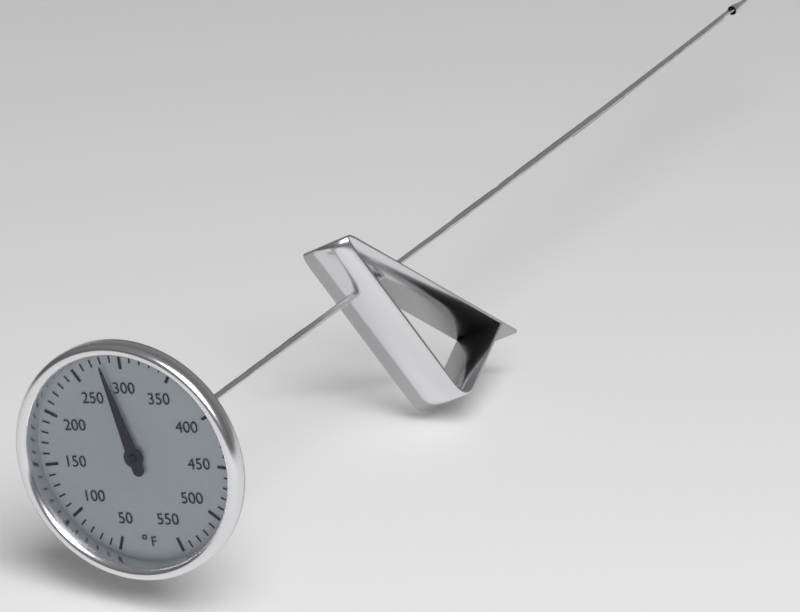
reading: 280 °F
